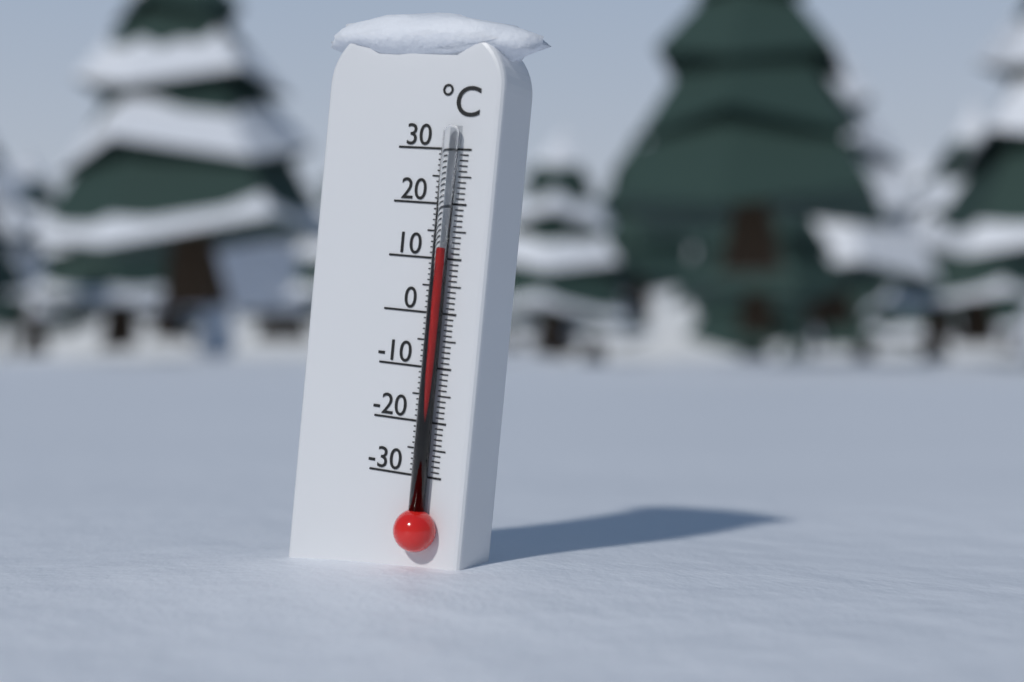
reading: 12 °C
